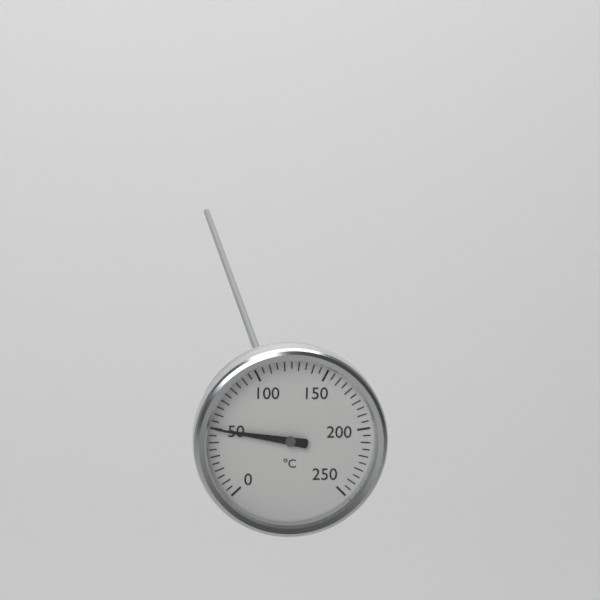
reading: 50 °C
